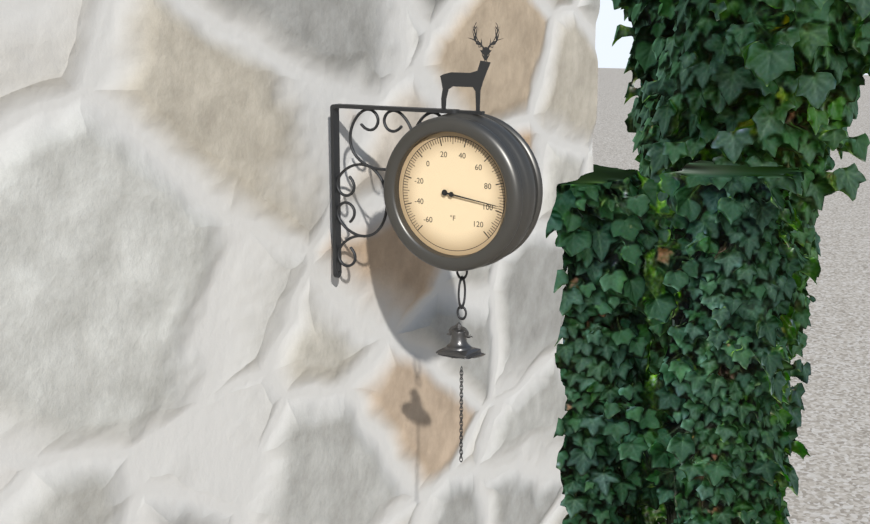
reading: 96 °F
